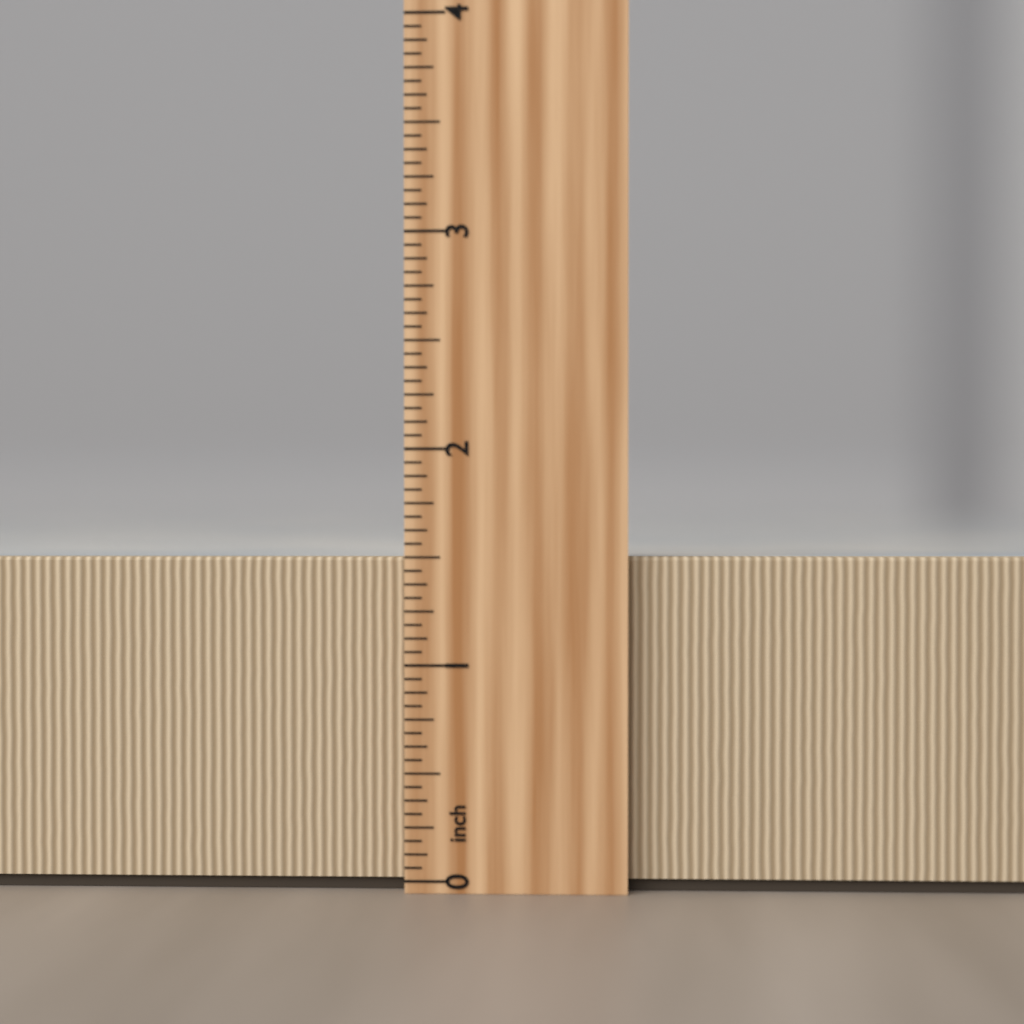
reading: 1.5000 inch
